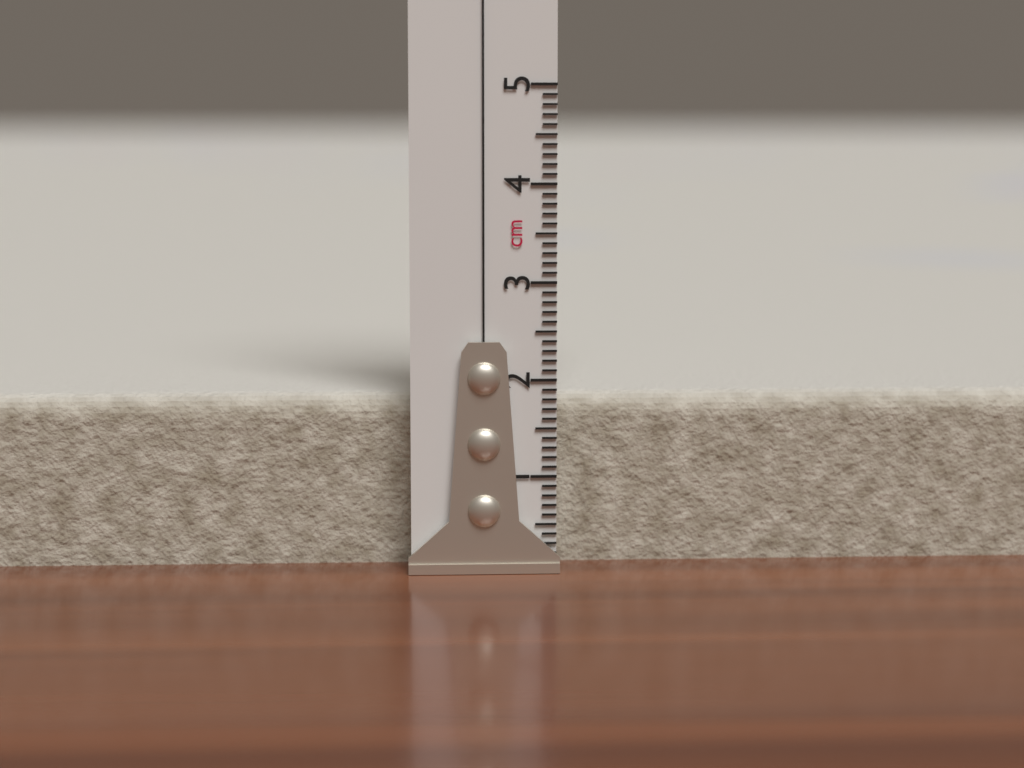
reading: 1.8 cm
